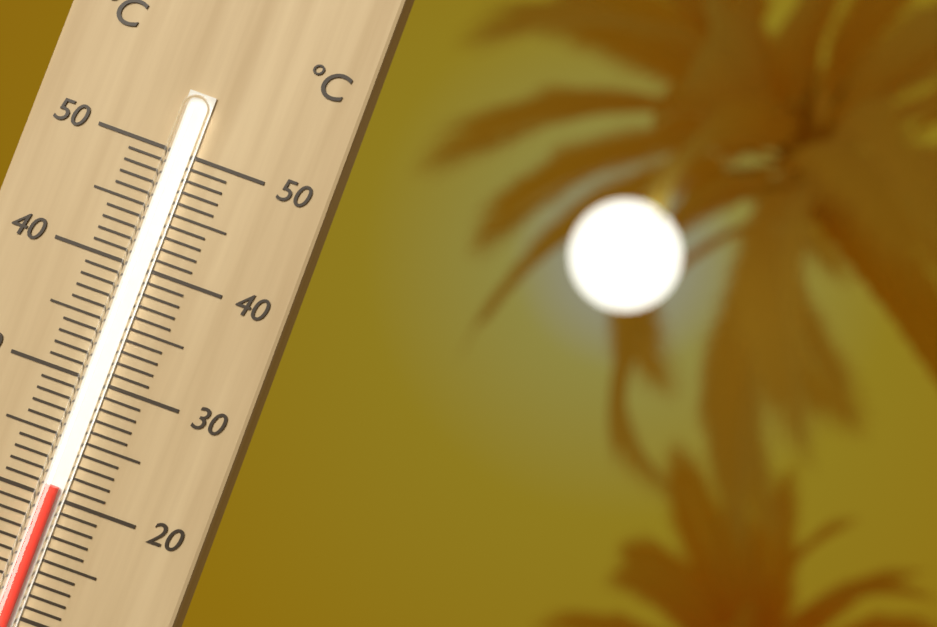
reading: 21 °C
